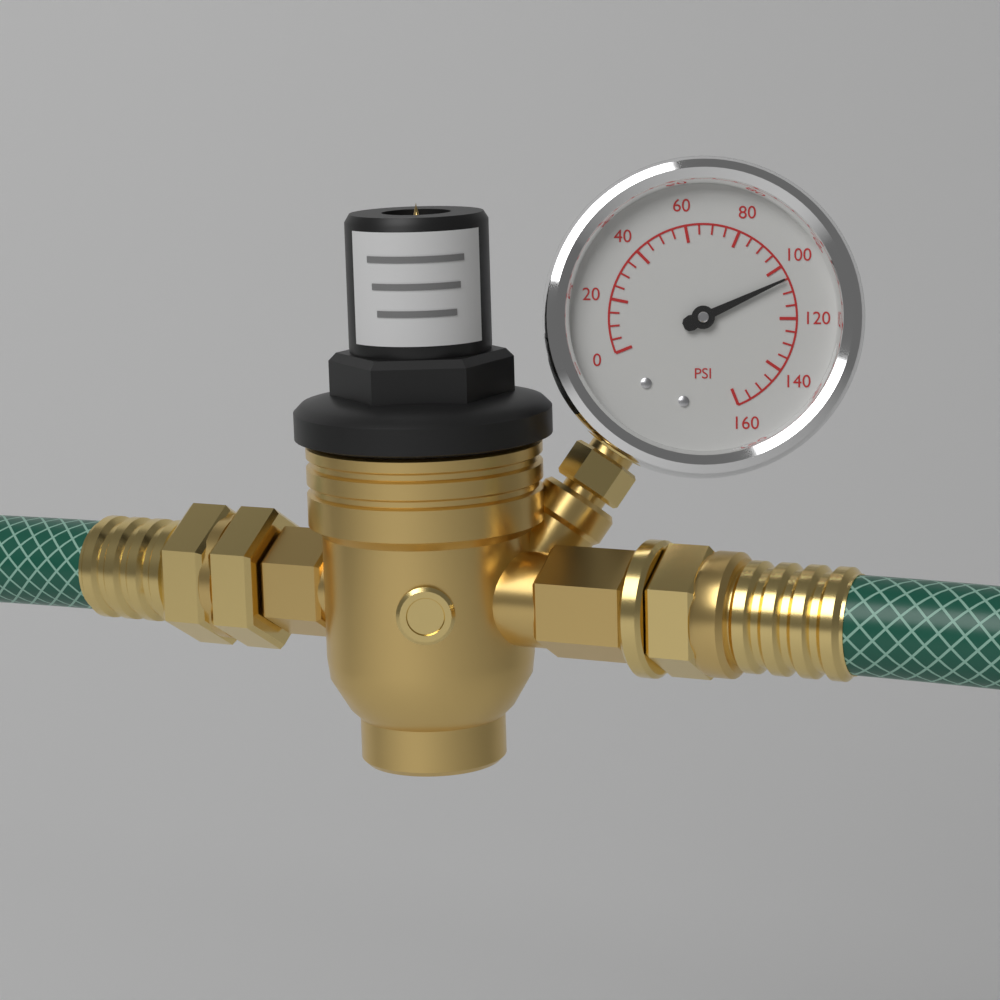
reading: 105 psi
